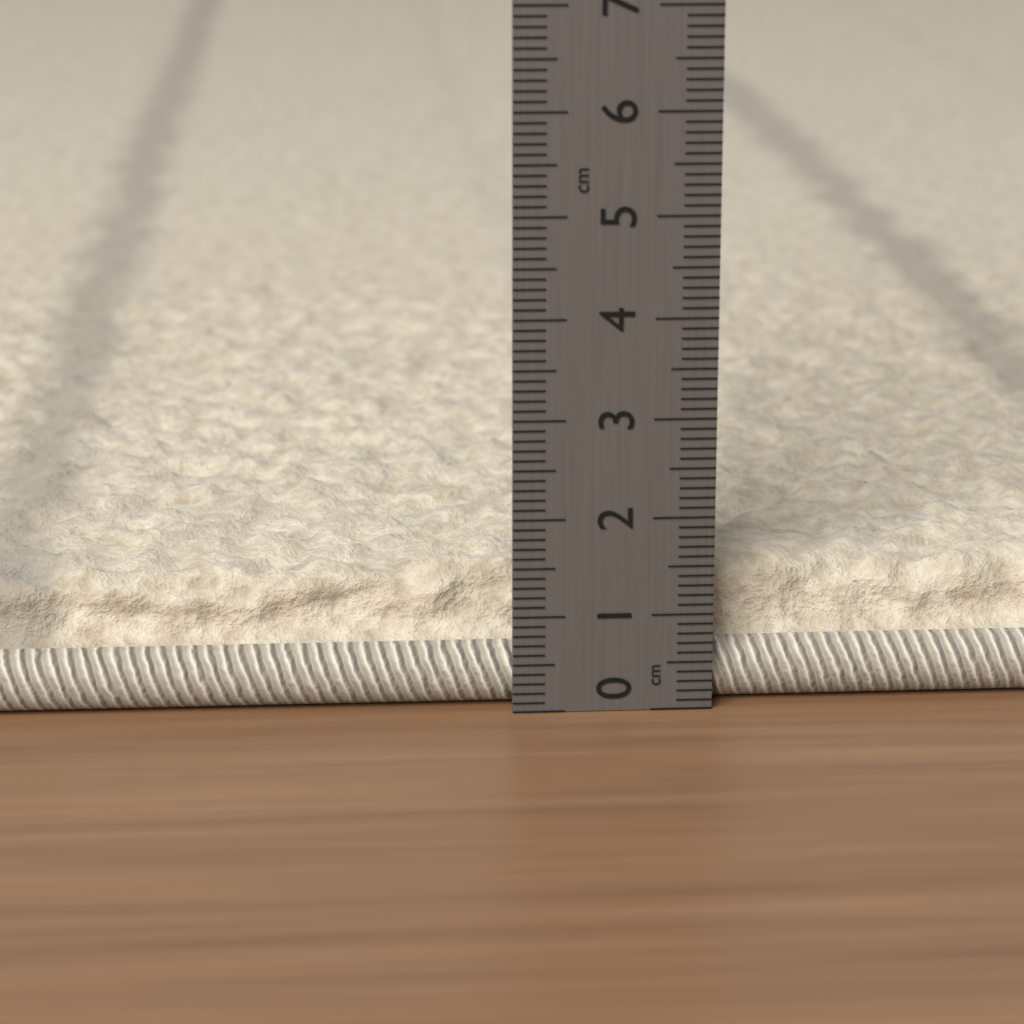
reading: 1.4 cm
